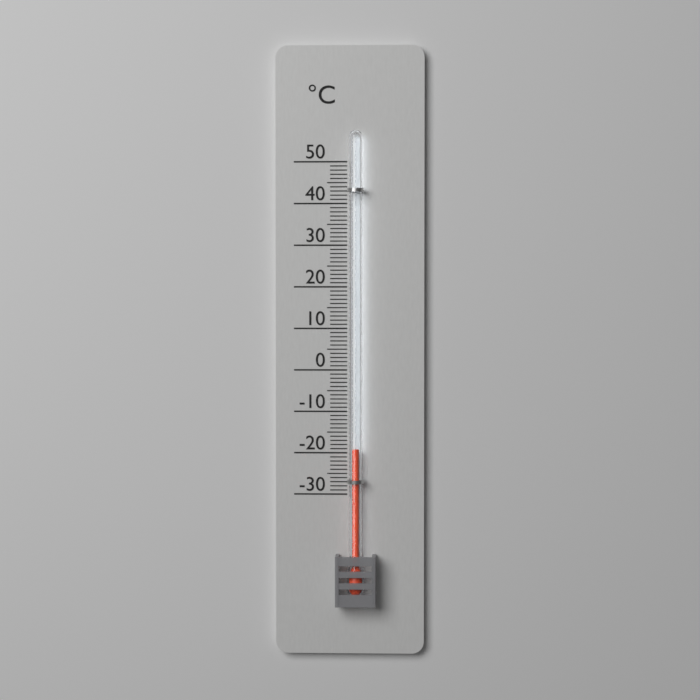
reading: -19 °C
